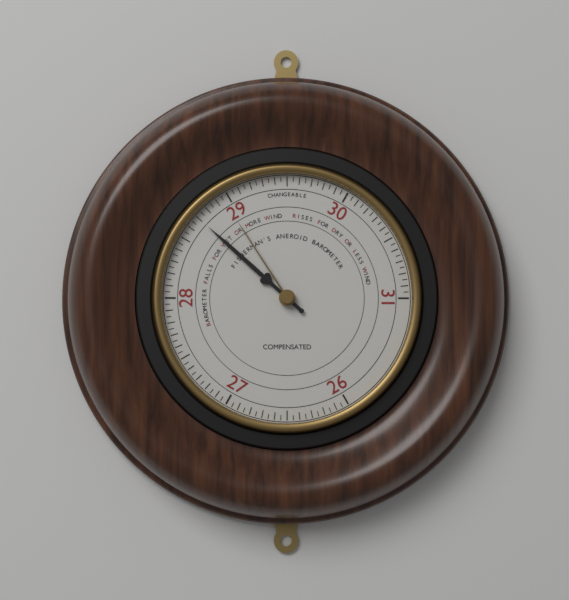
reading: 28.70 (no unit)
